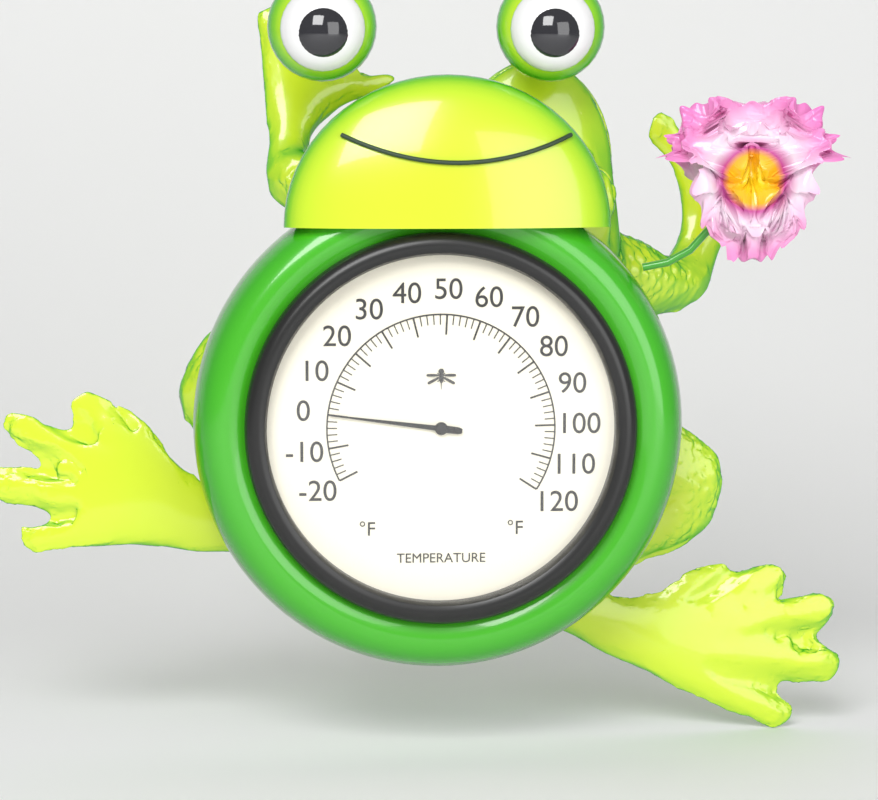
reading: 0 °F
